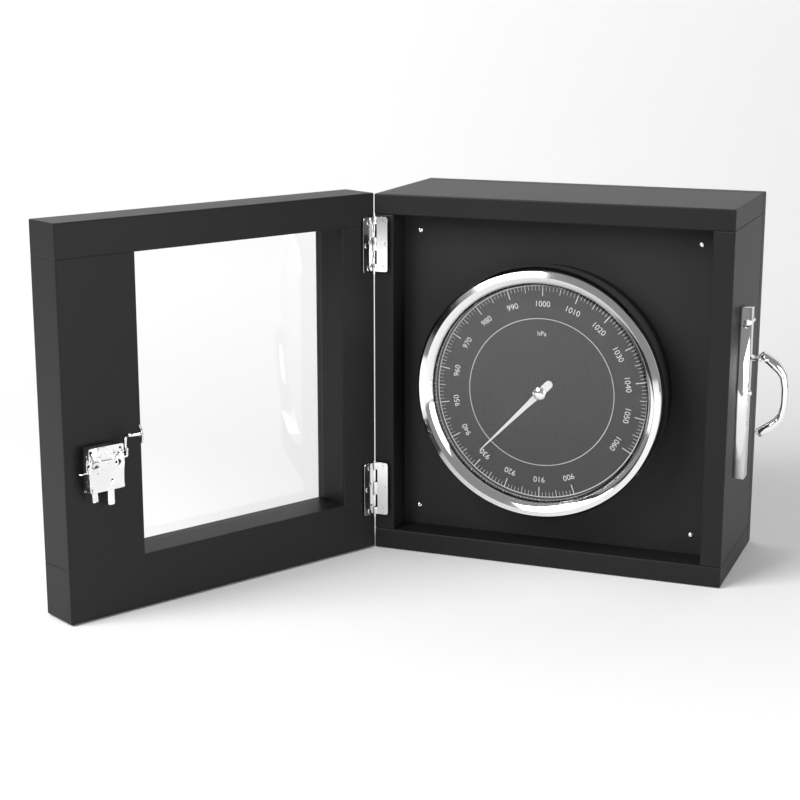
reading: 932 hPa
